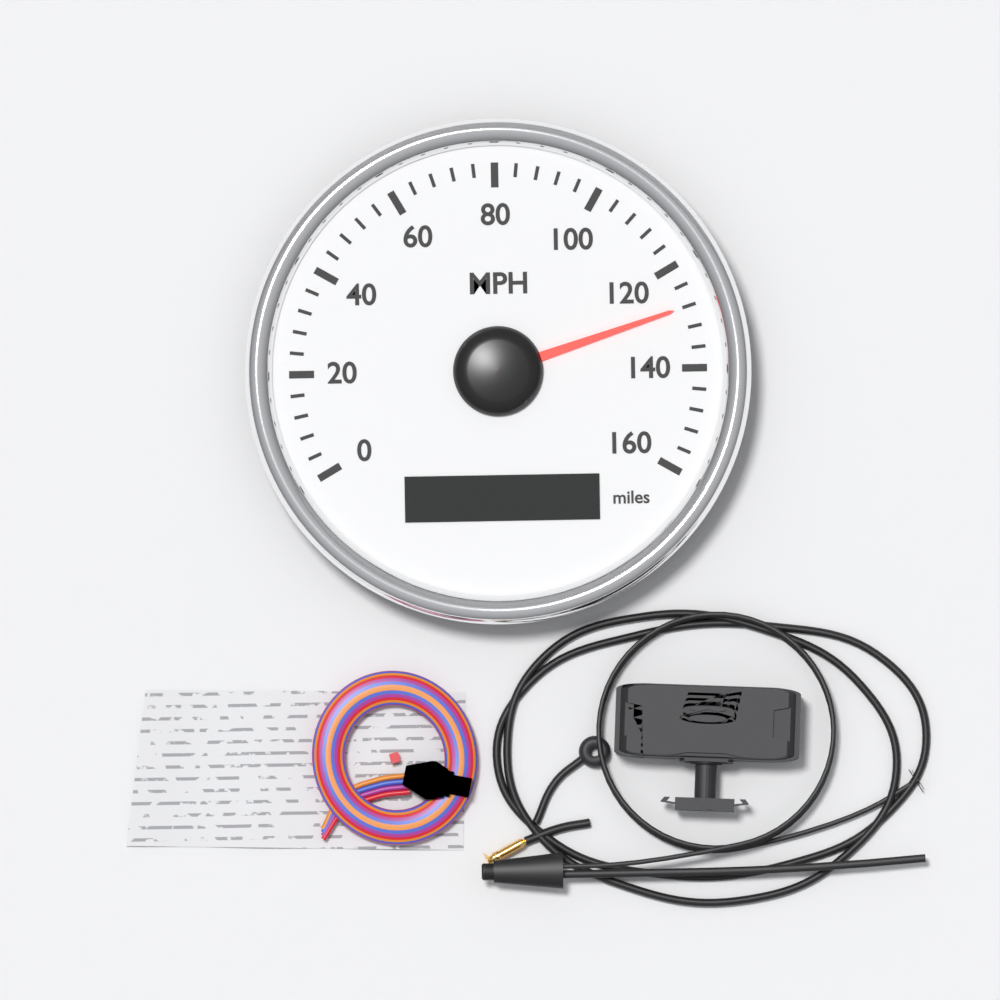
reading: 128 MPH
